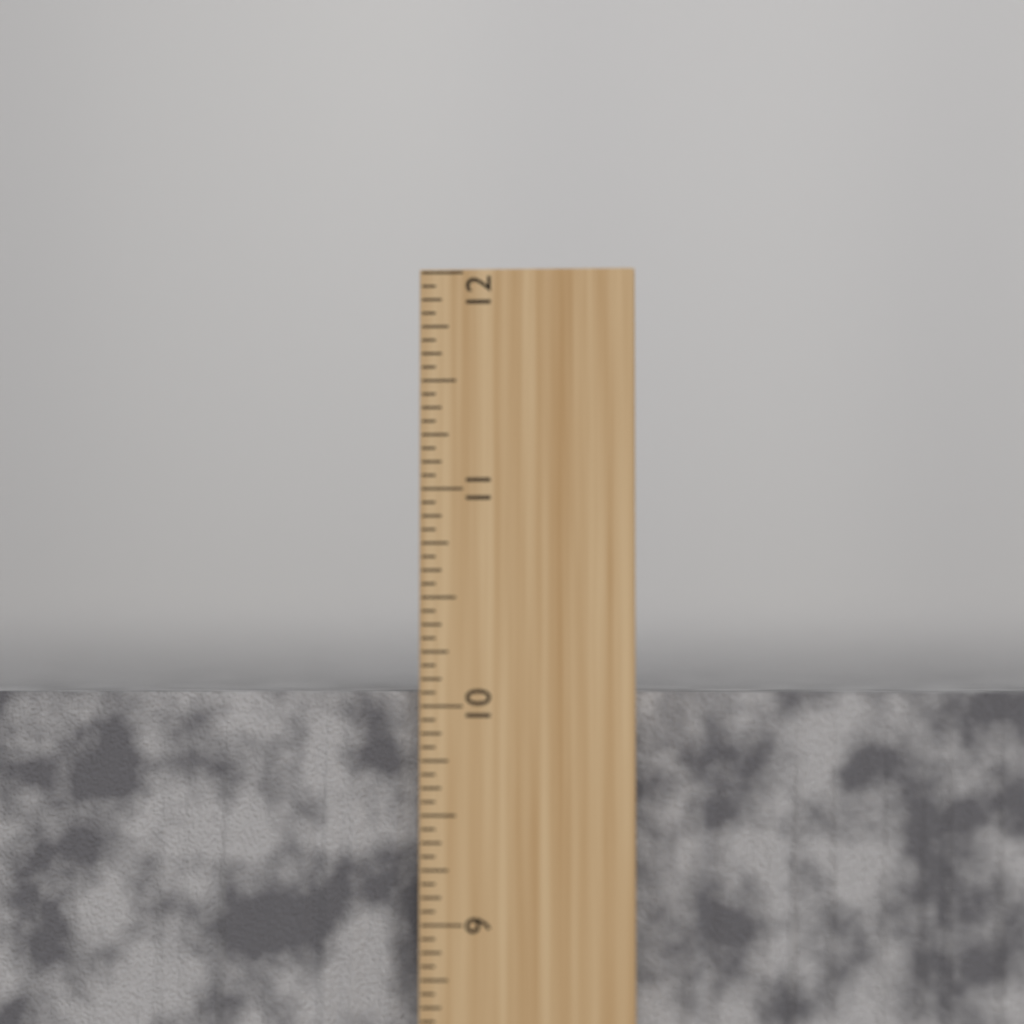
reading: 10.0625 inch
